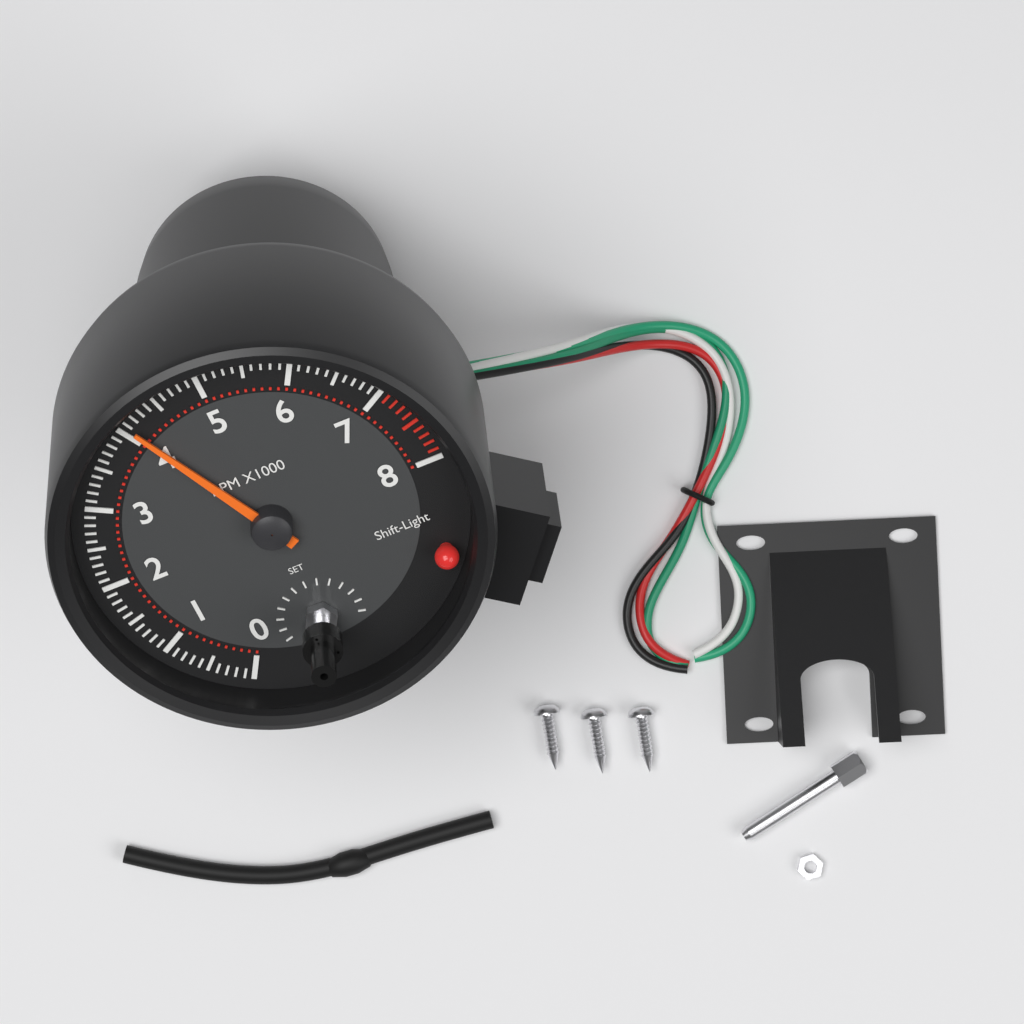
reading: 4100 RPM
